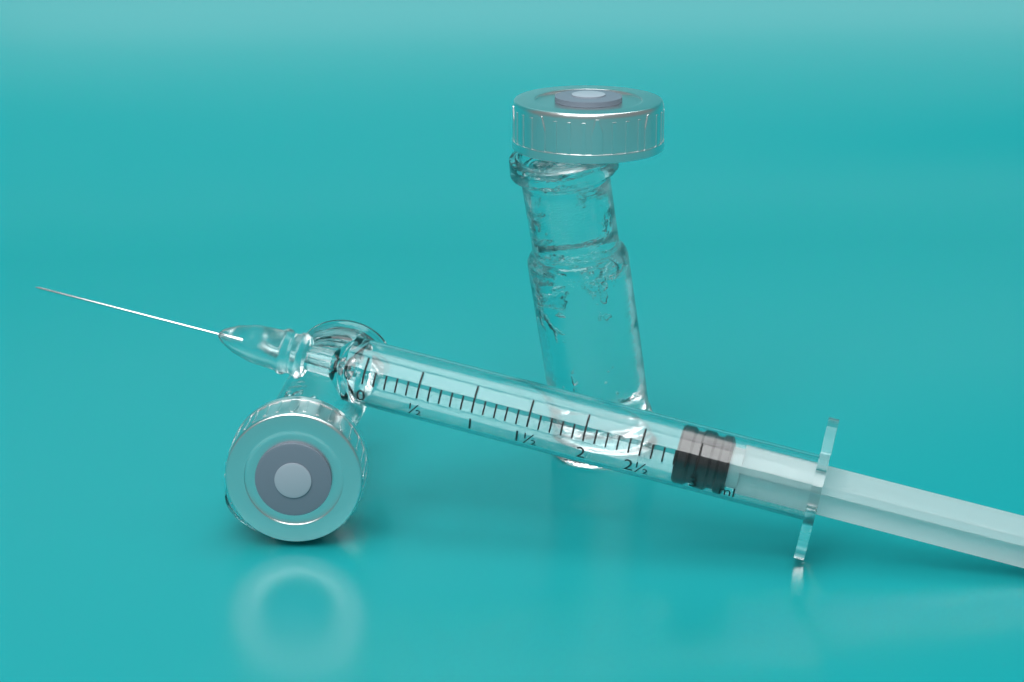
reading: 2.8 ml
